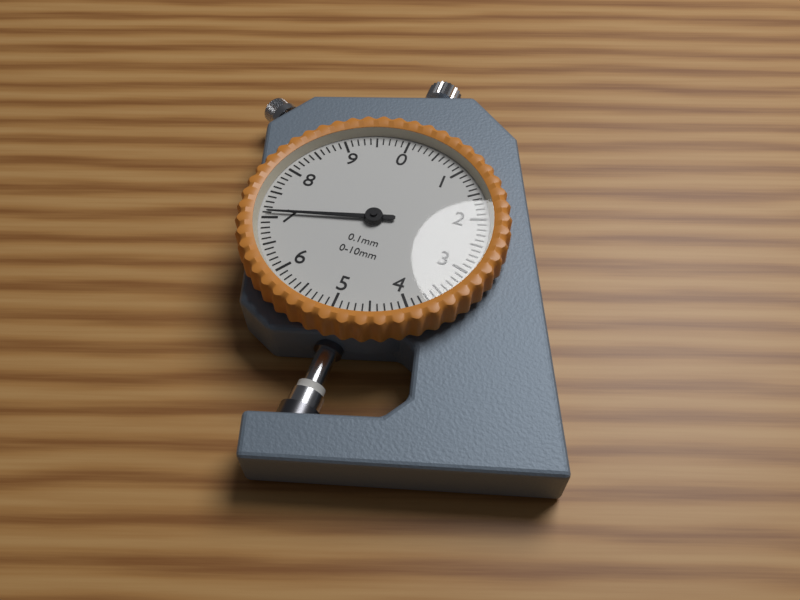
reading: 7.1 mm
